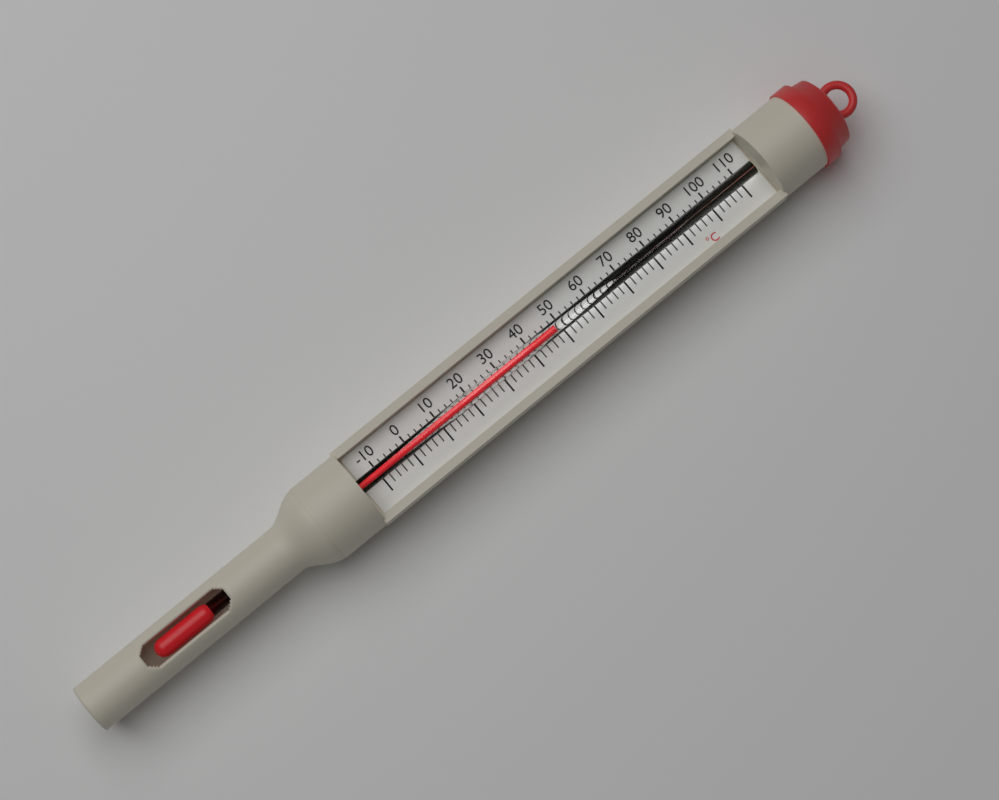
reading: 48 °C
